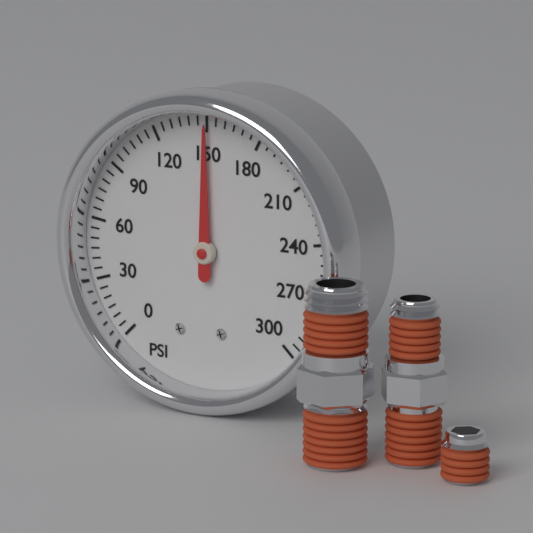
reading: 150 psi
